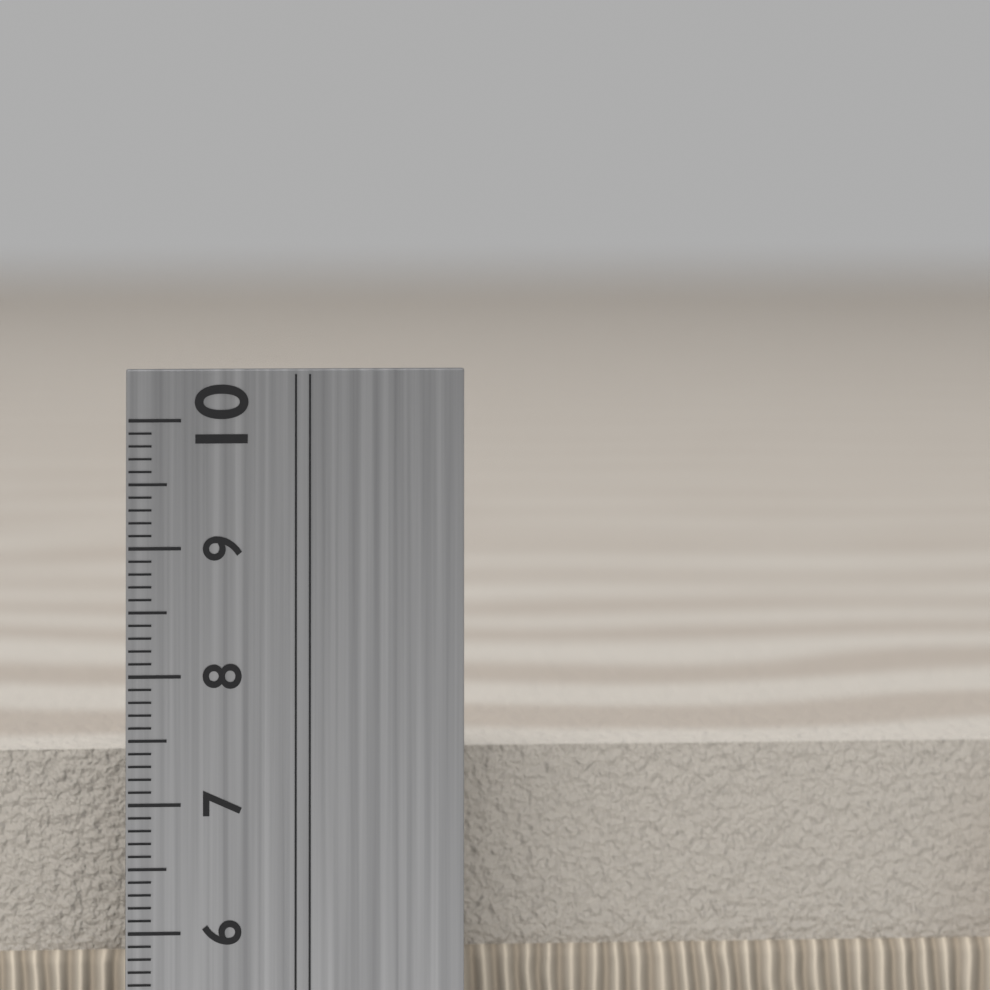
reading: 7.3 cm
